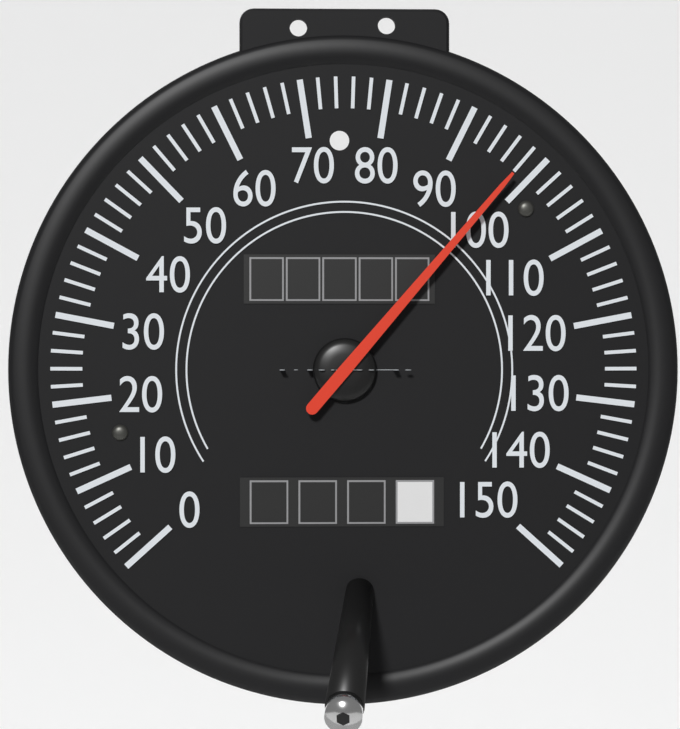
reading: 98 mph
